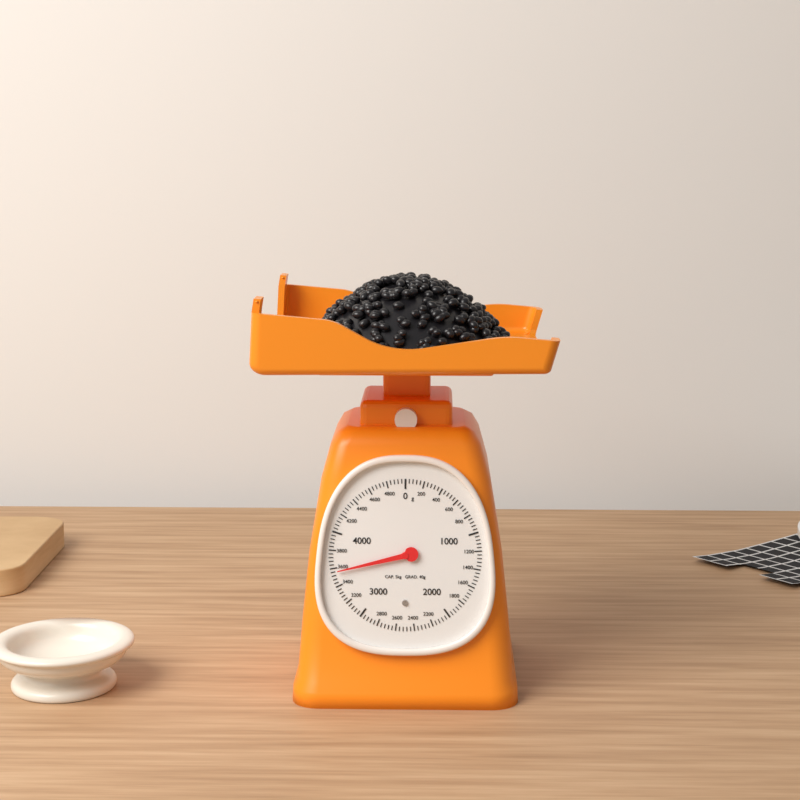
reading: 3560 g
